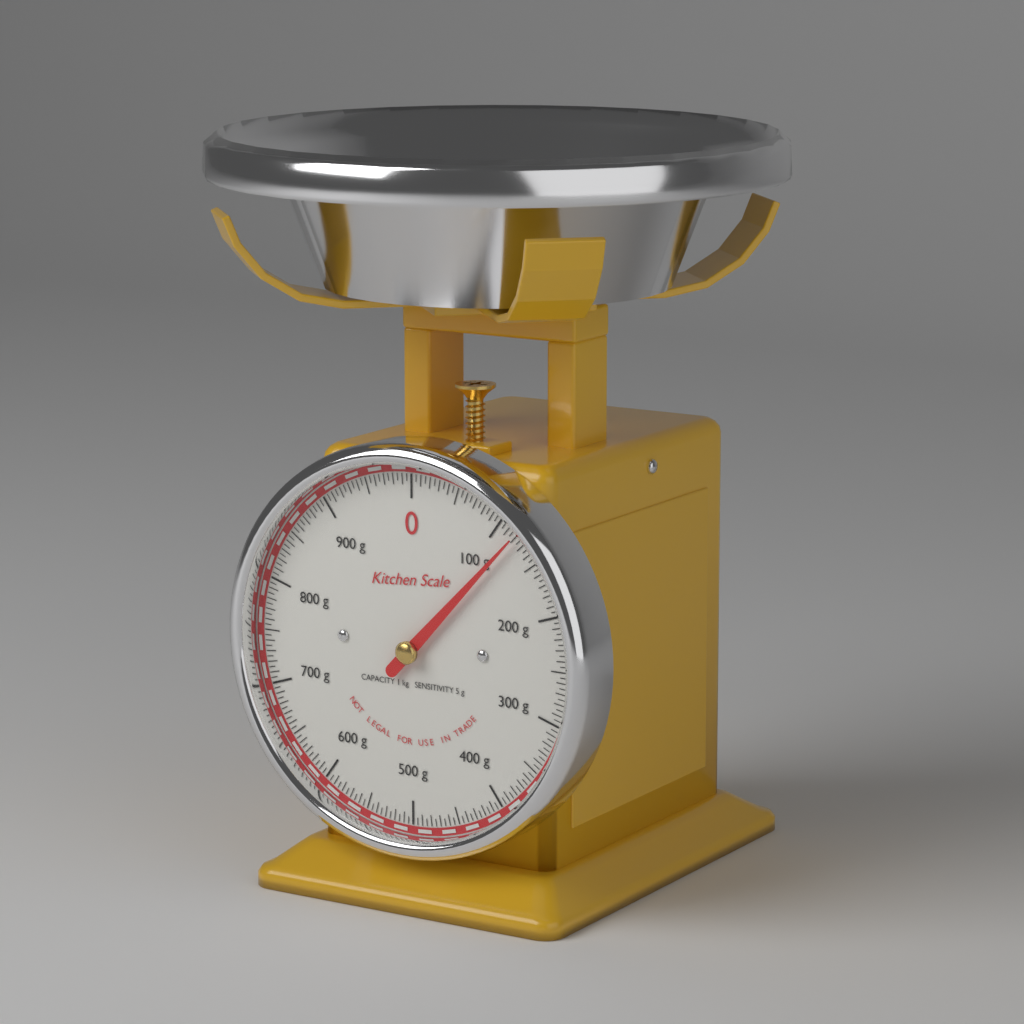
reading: 120 g
